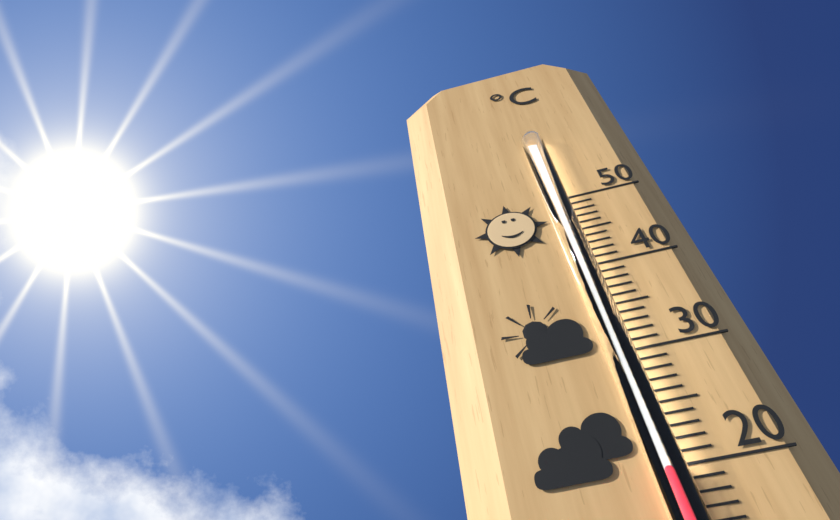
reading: 20 °C
